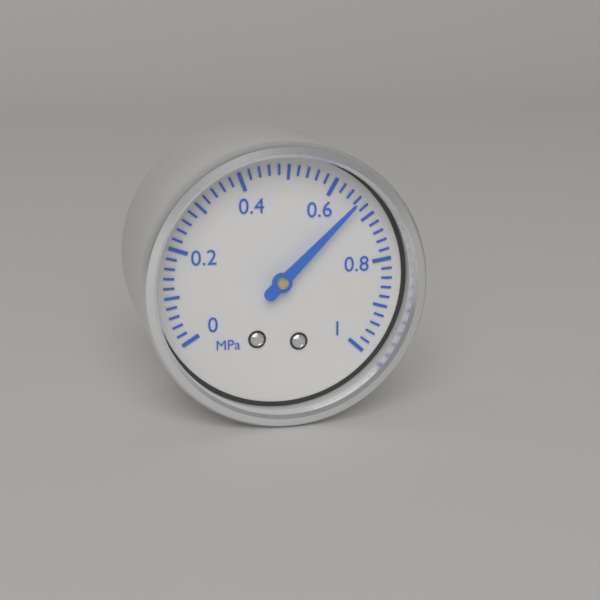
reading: 0.66 MPa
